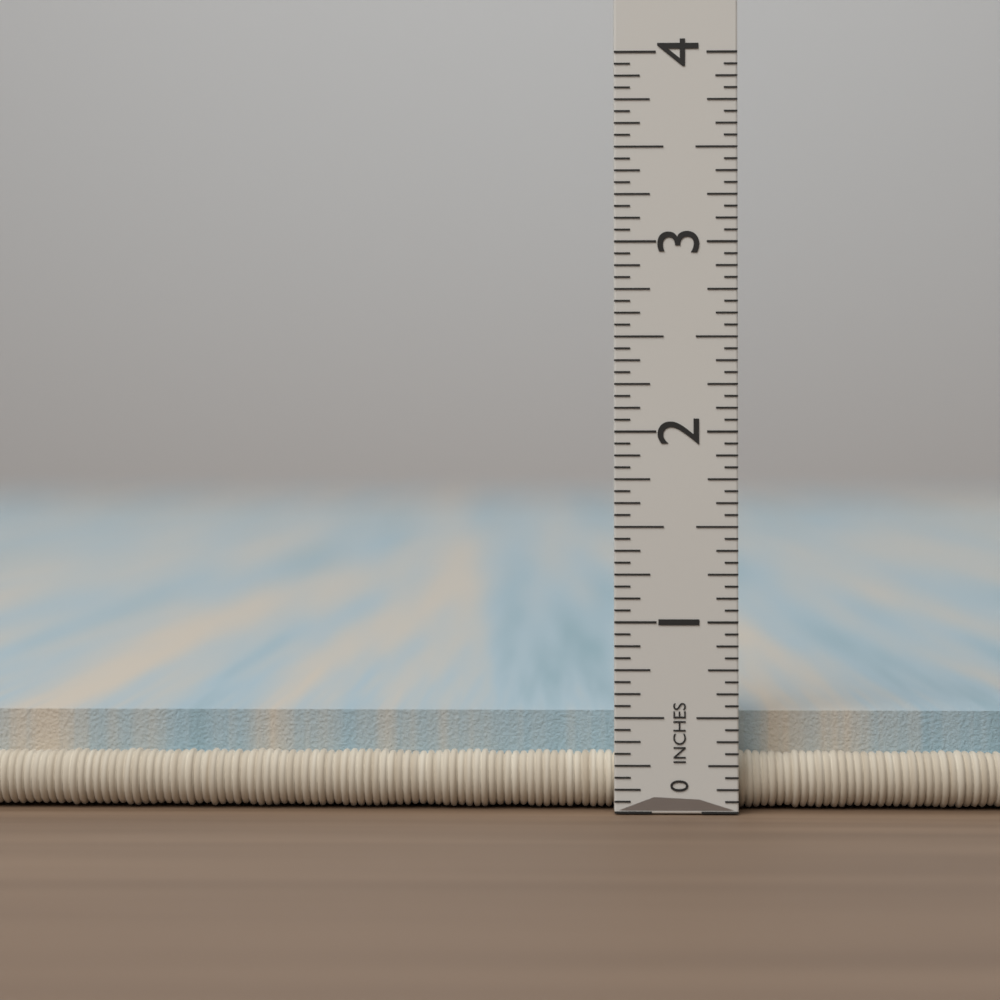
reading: 0.5000 in
